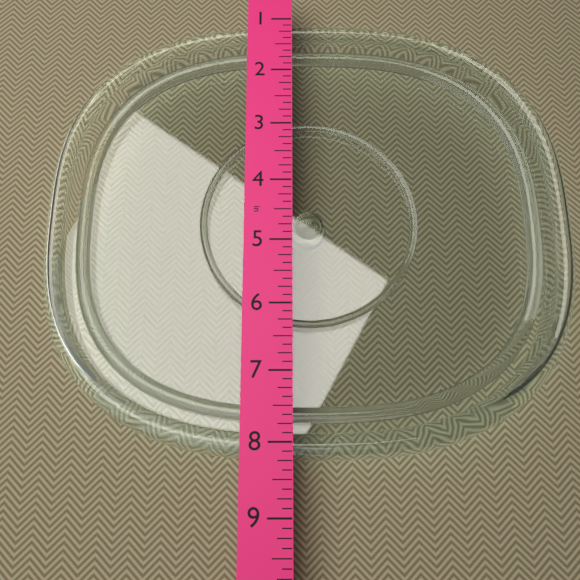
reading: 8.250 in
